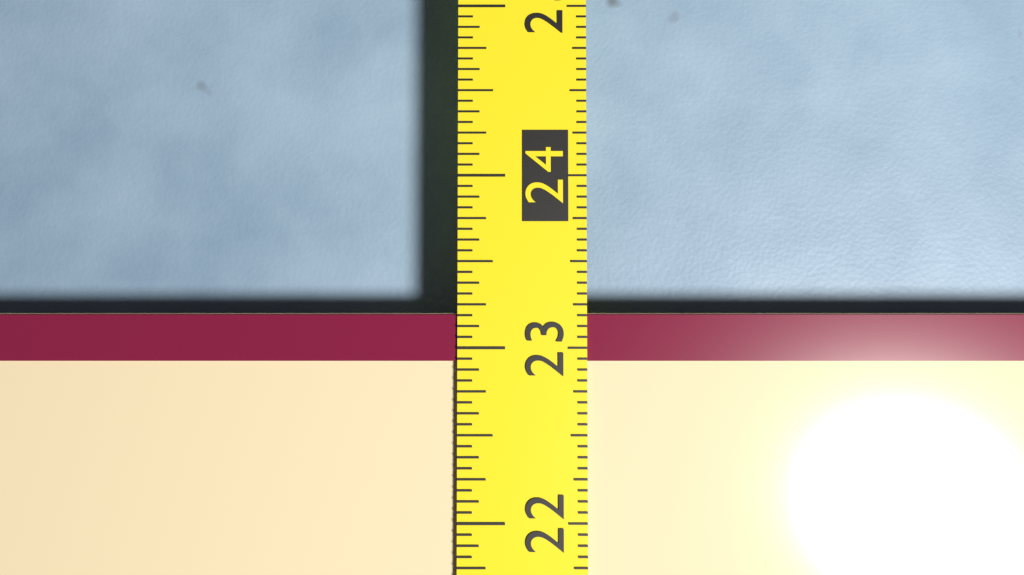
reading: 23.2000 (no unit)
